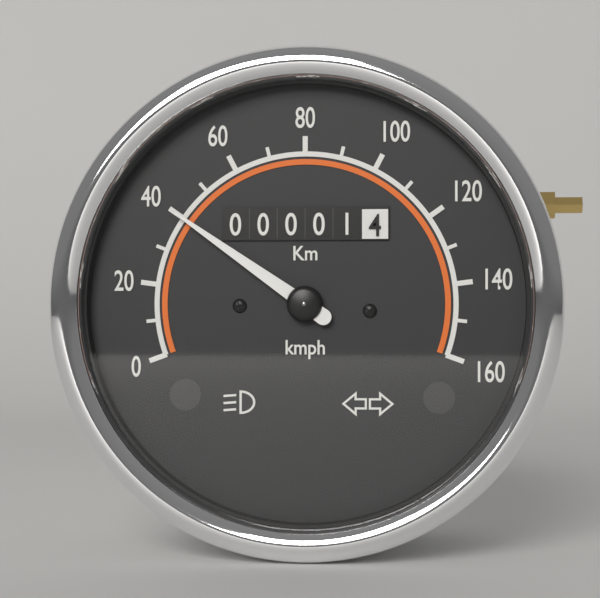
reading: 40 km/h
